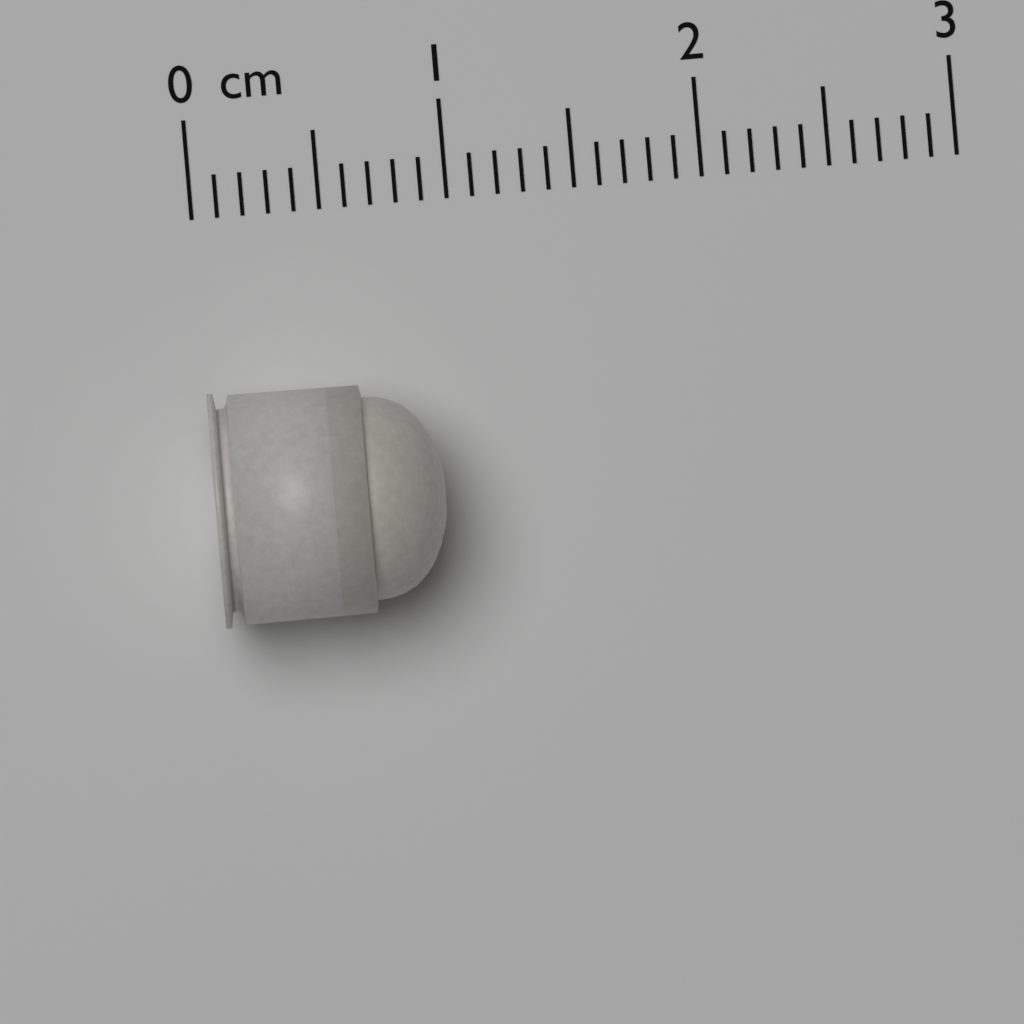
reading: 0.9 cm
